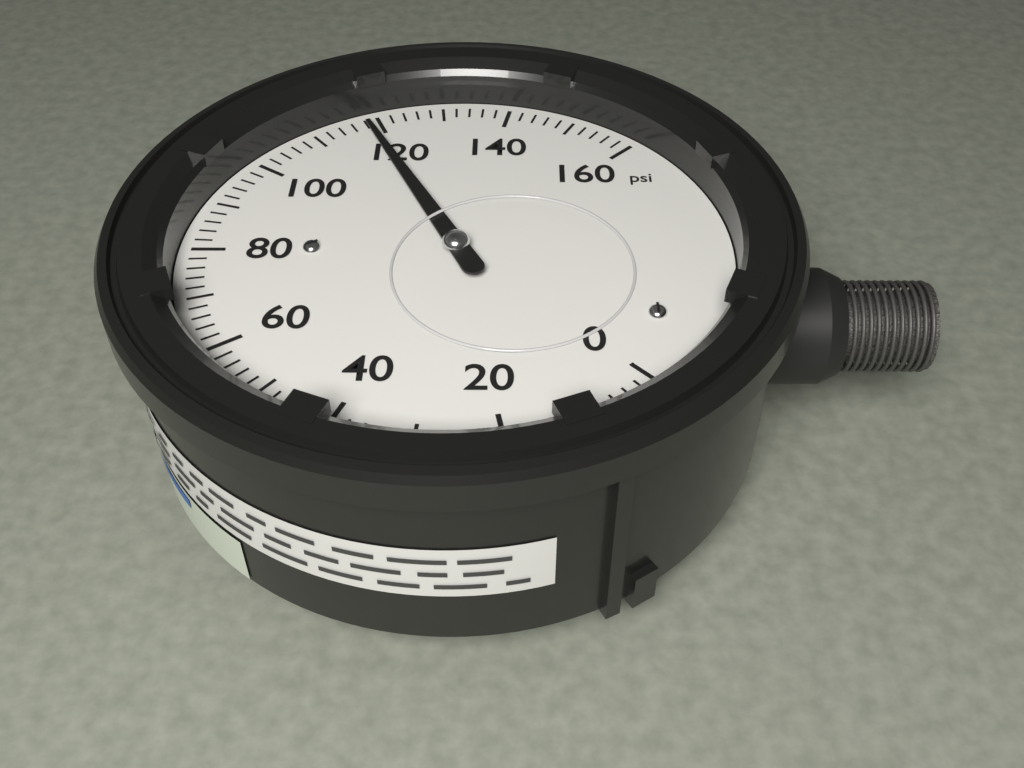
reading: 118 psi
